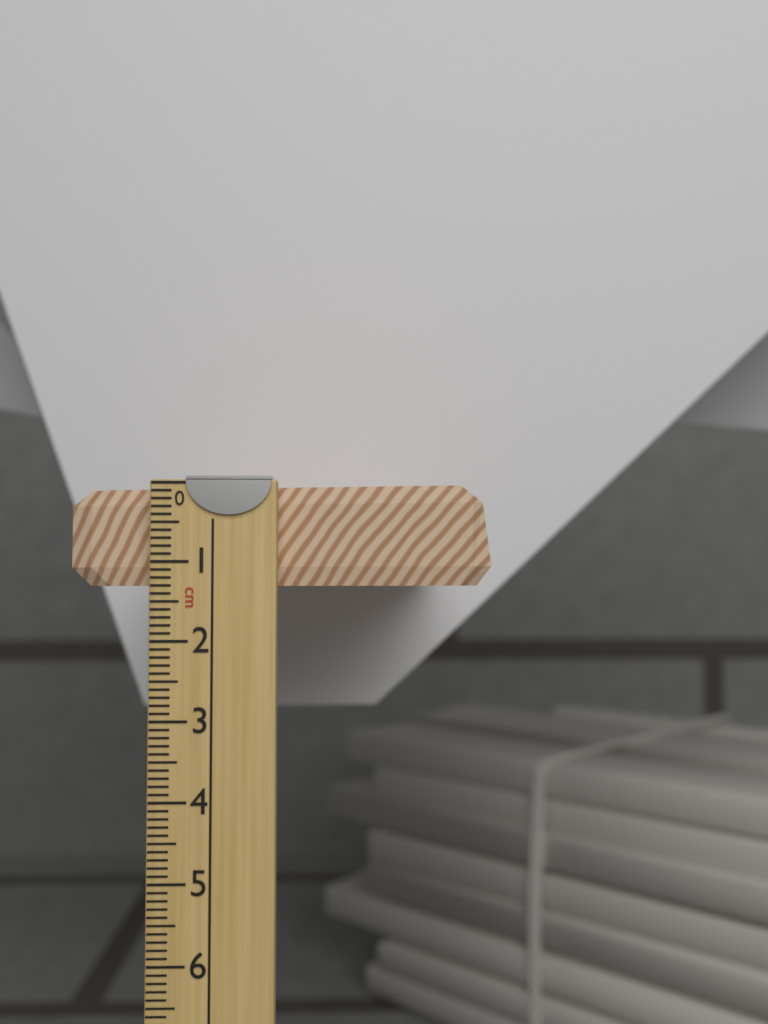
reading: 1.4 cm
